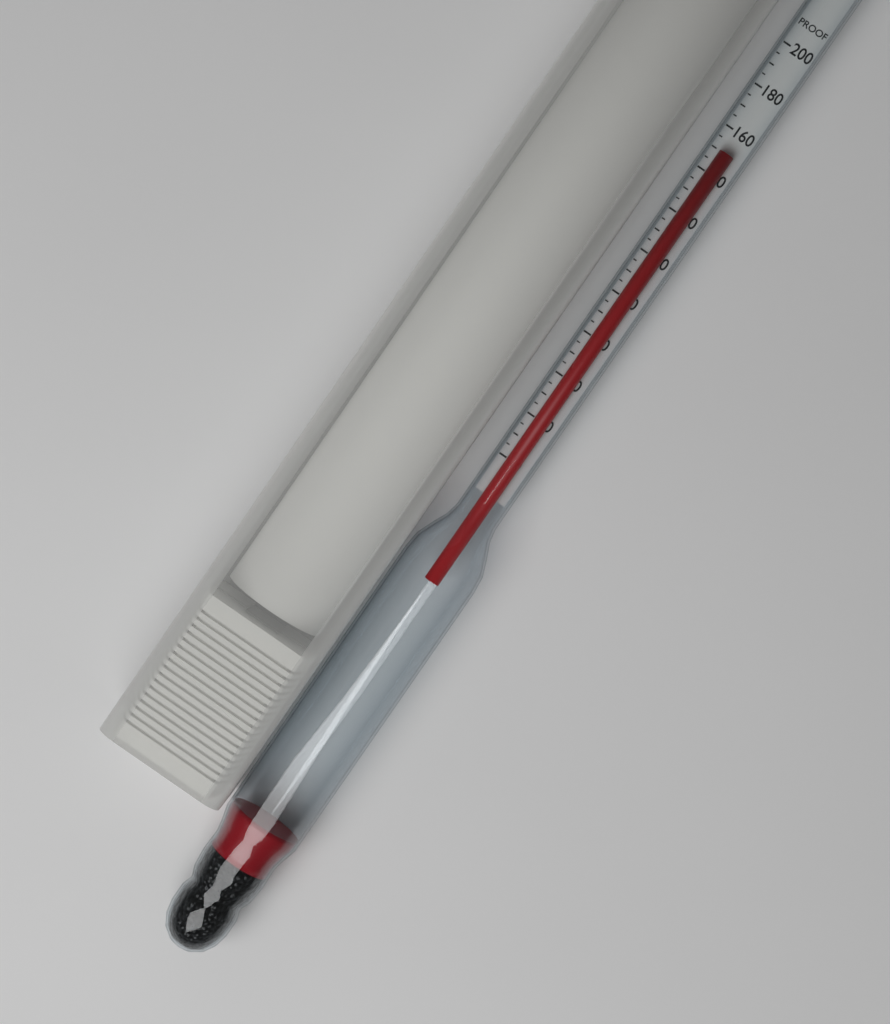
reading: 150 proof
